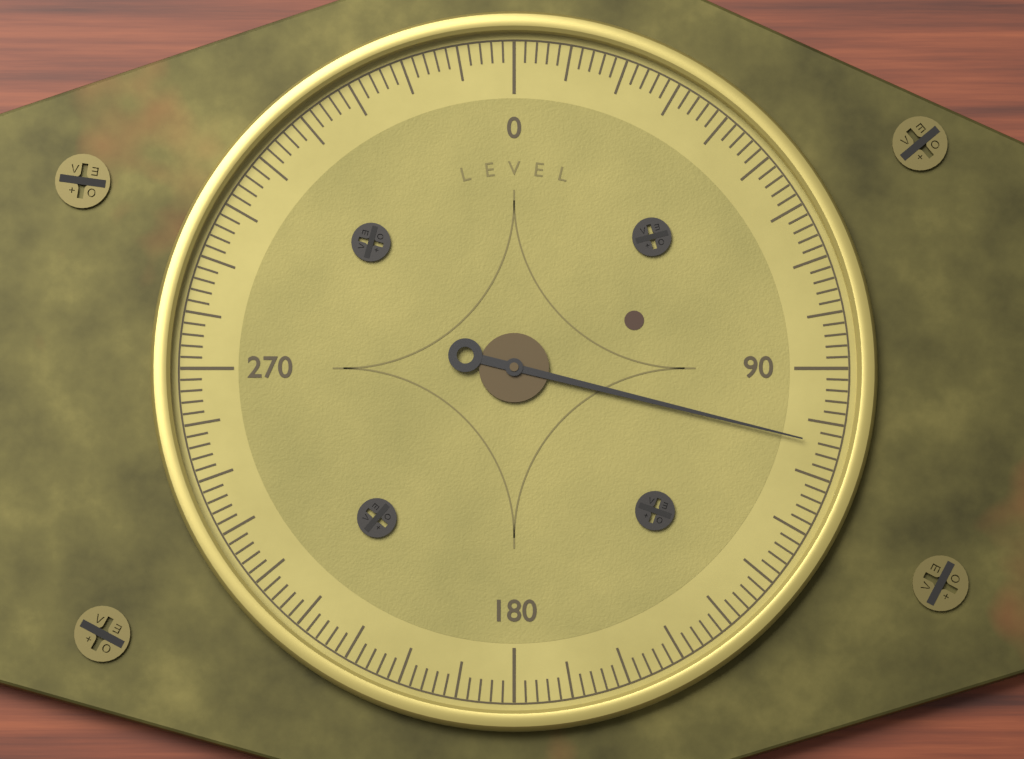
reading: 104 (no unit)
